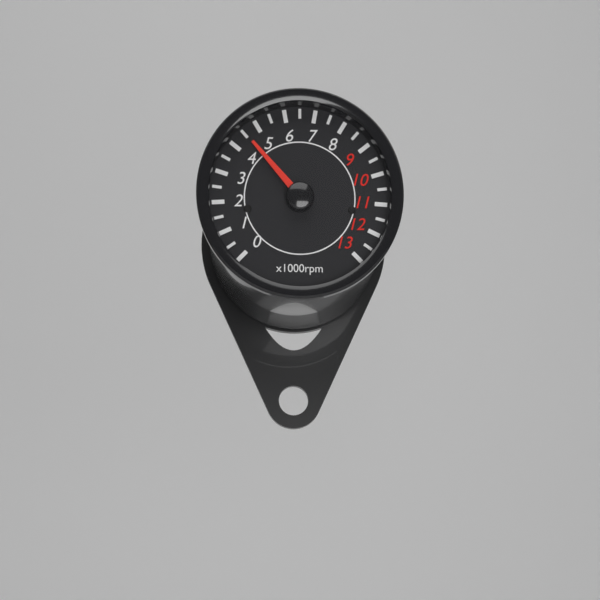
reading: 4500 rpm
